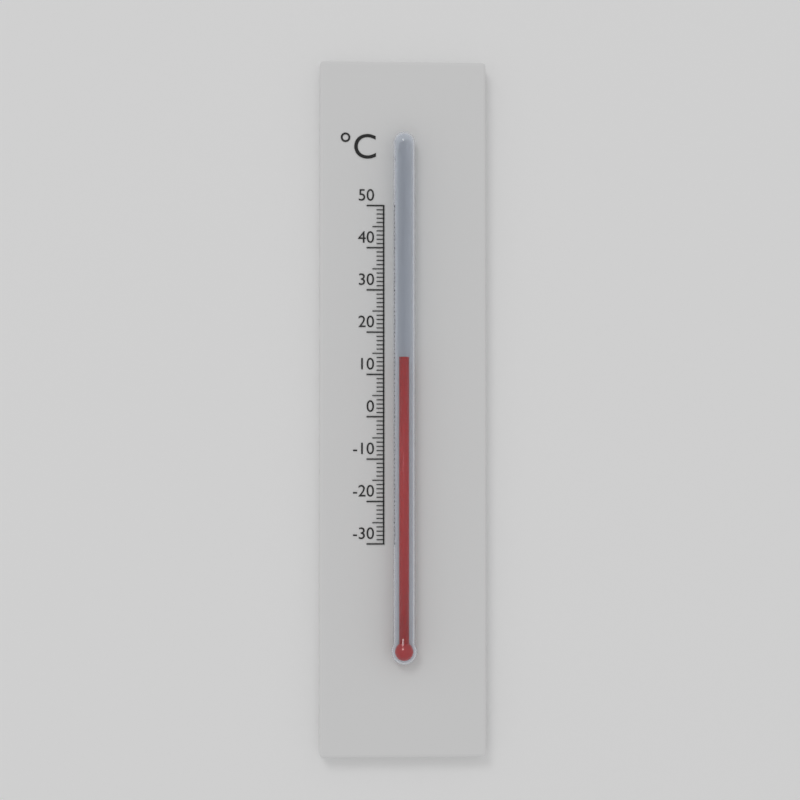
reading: 14 °C
